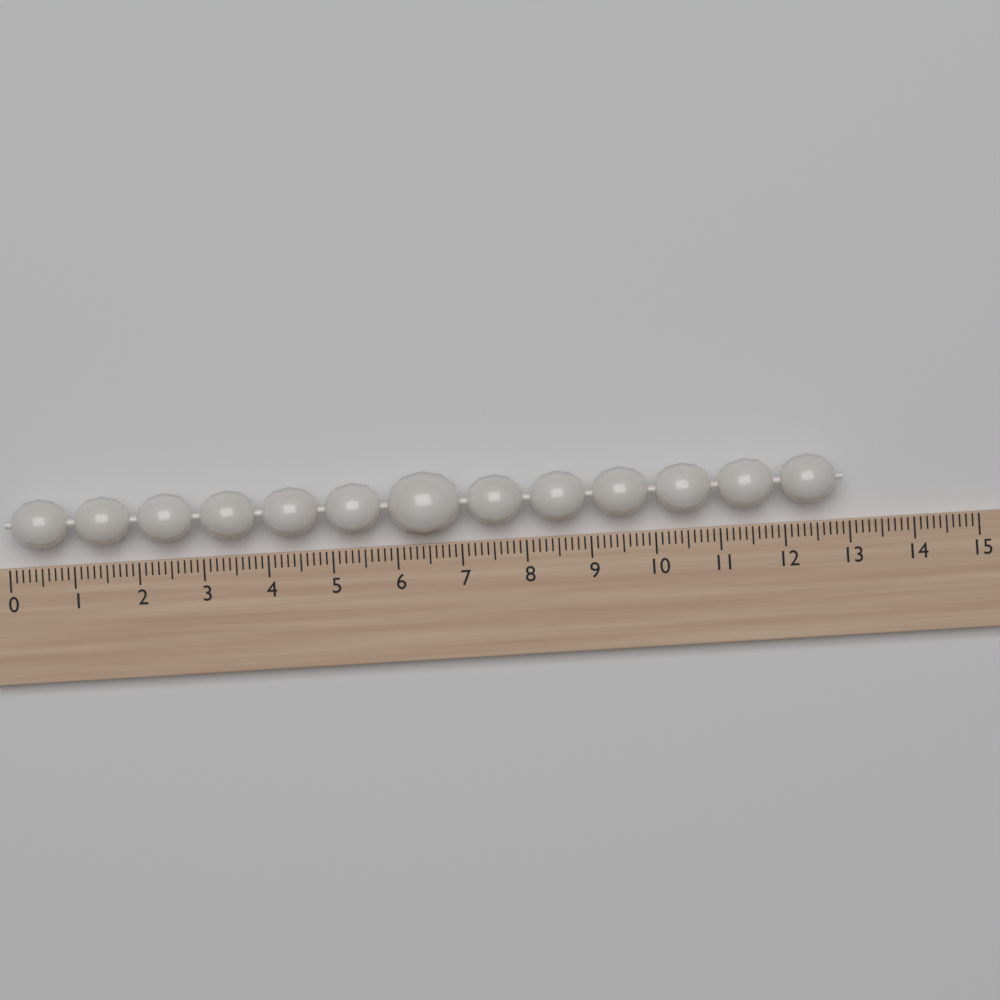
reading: 12.9 (no unit)
